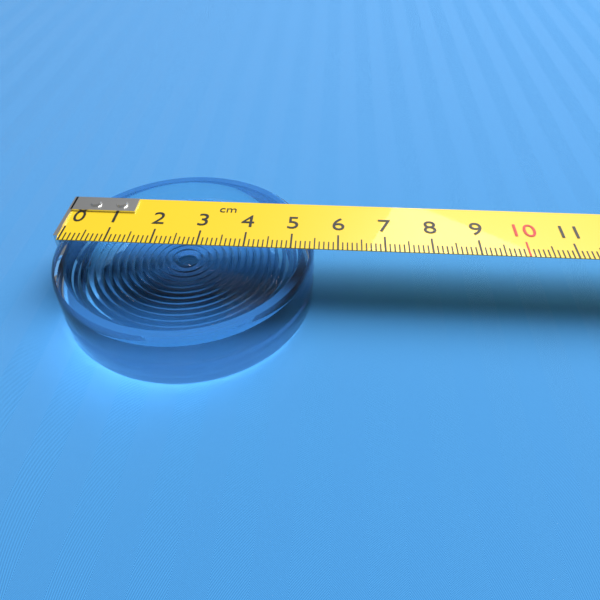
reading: 5.5 cm
